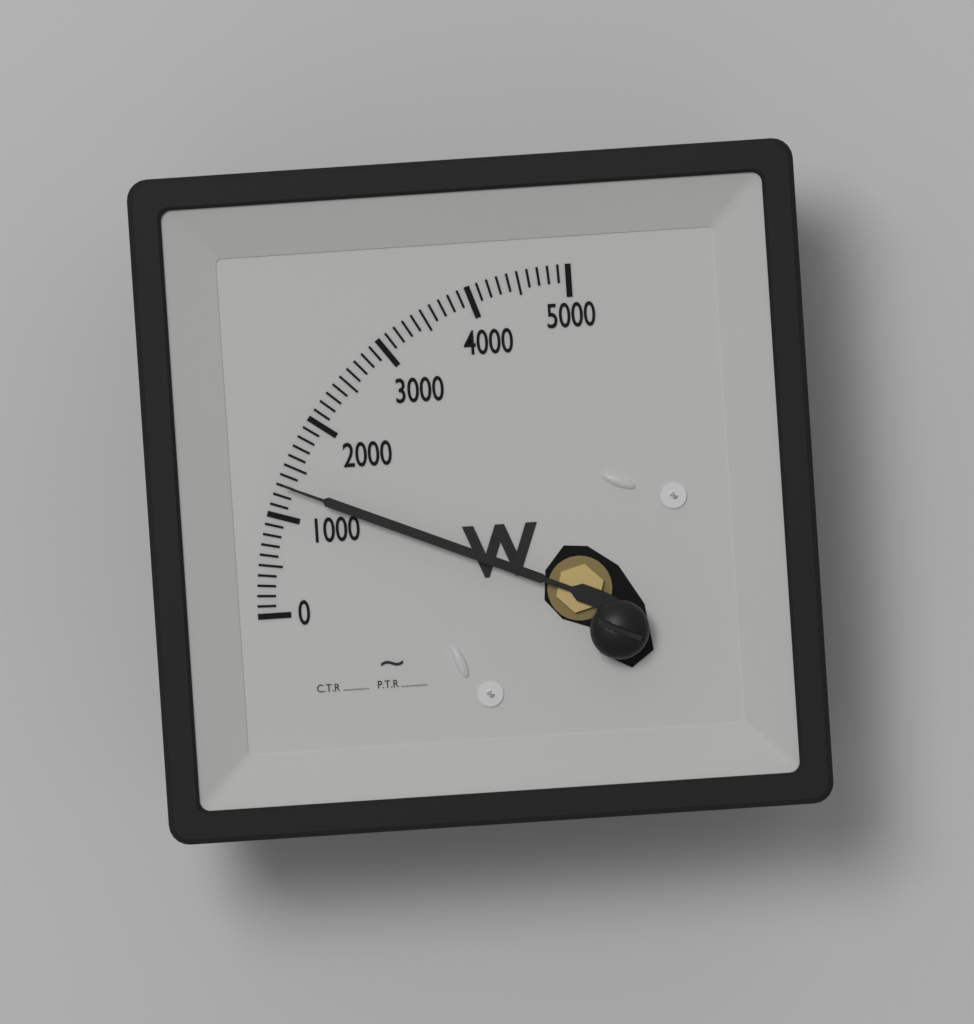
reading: 1300 W
